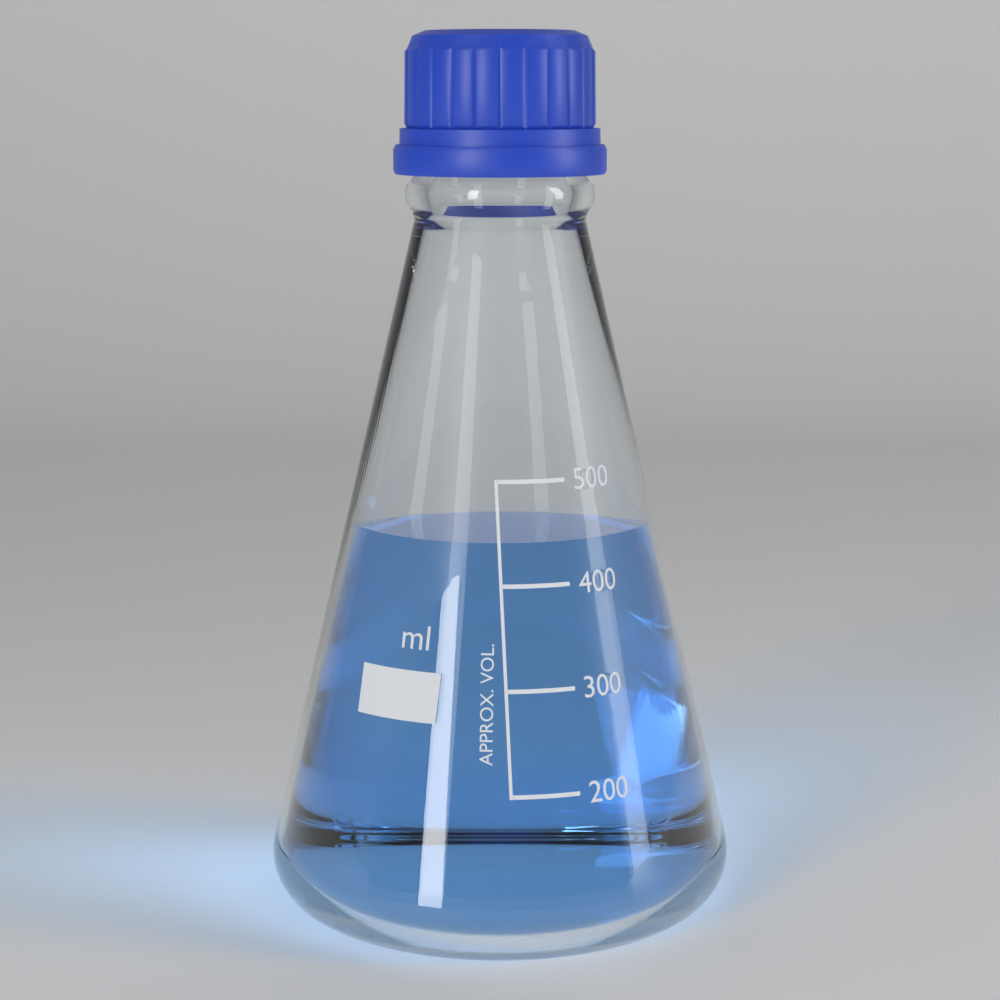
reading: 440 ml
